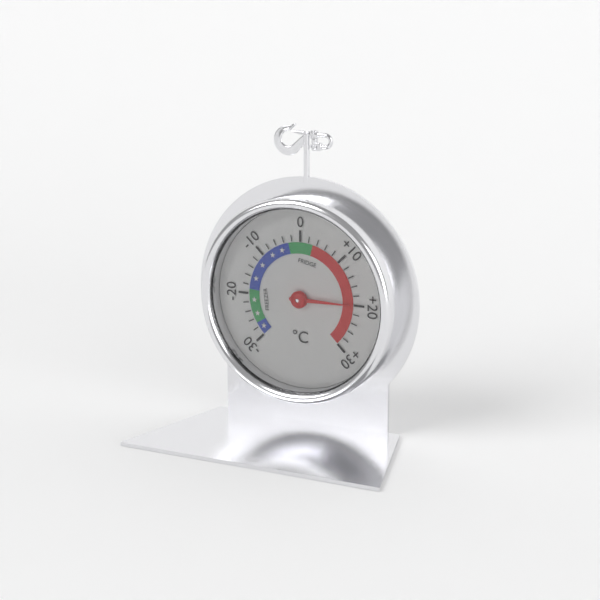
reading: 20 °C
